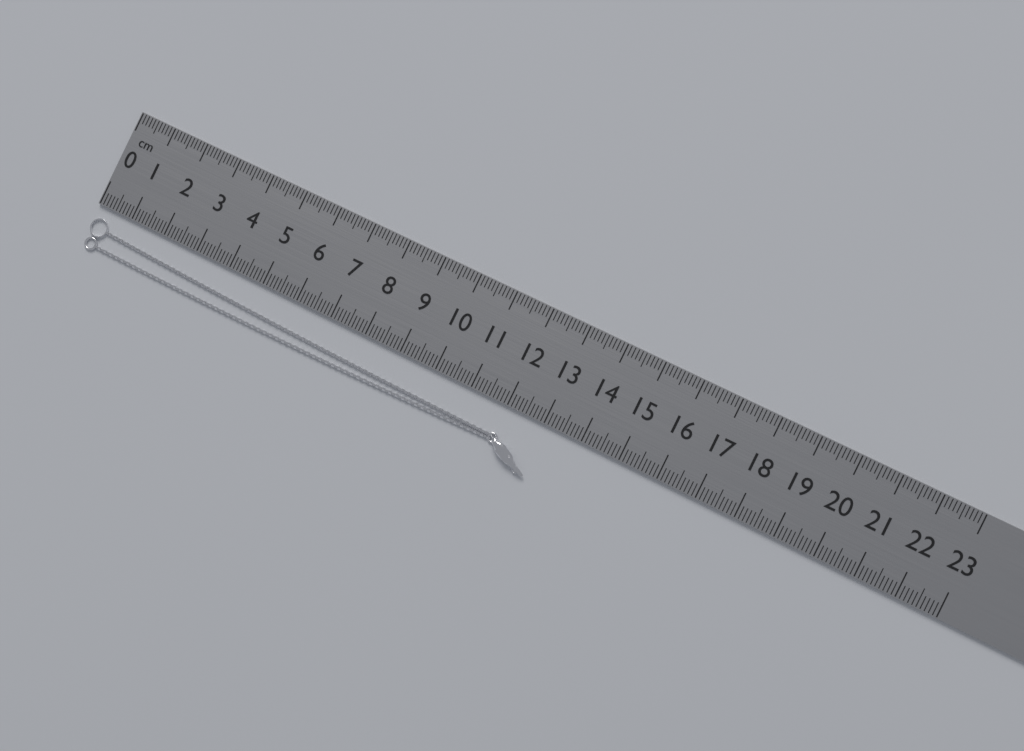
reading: 13.1 cm
